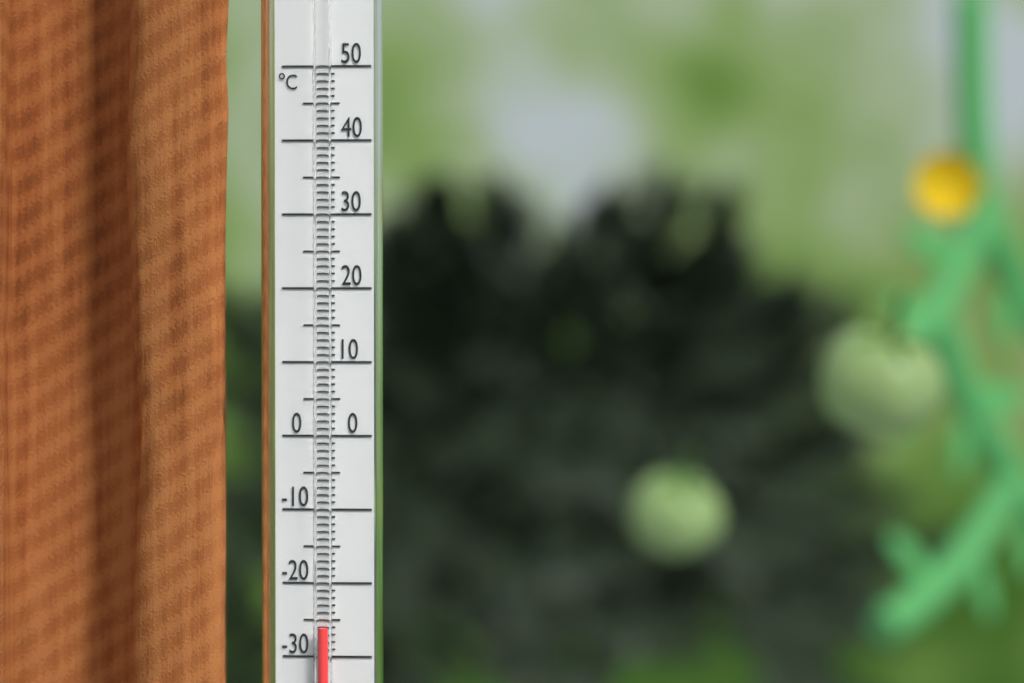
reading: -26 °C
